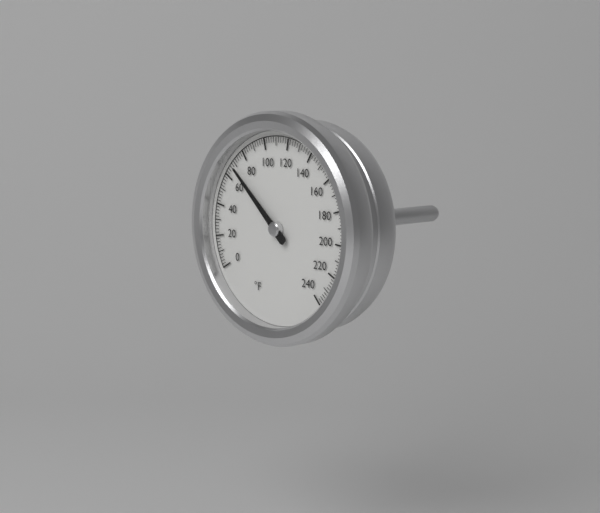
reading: 68 °F
